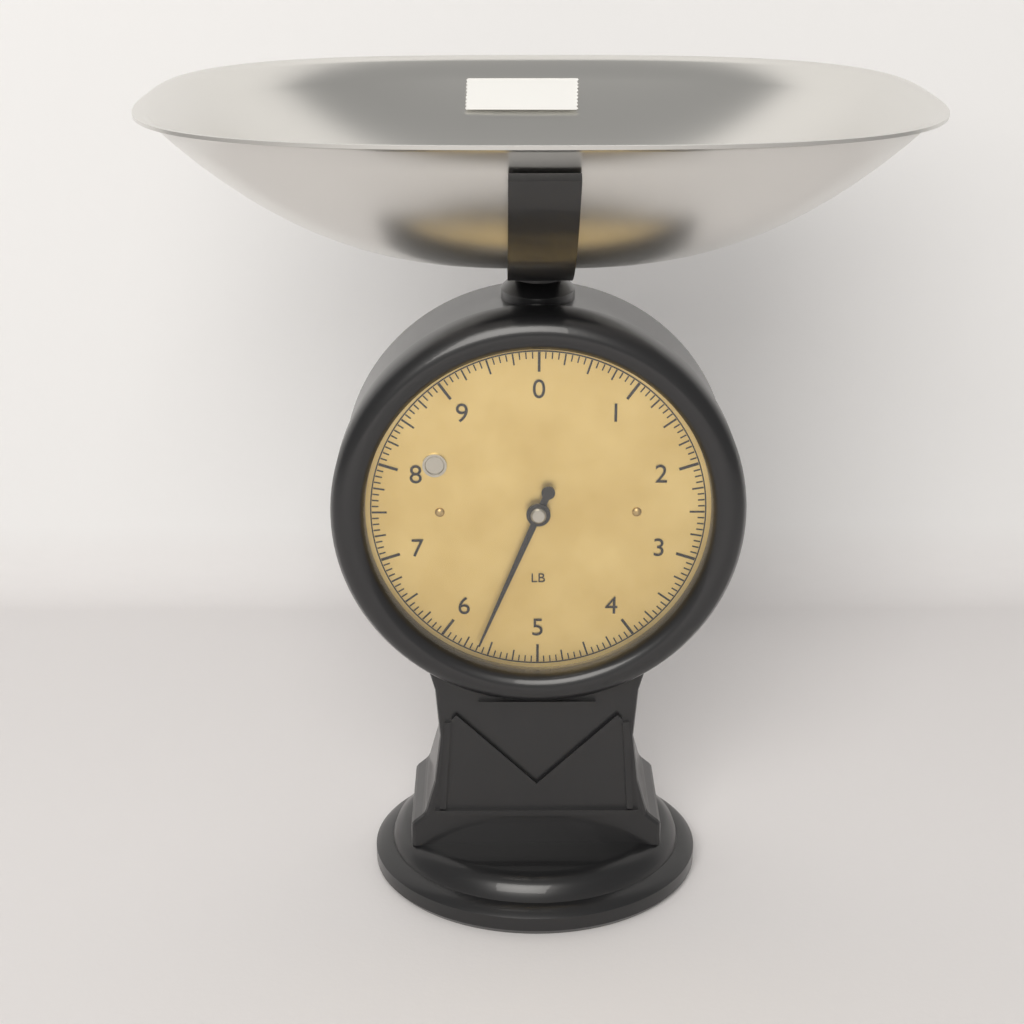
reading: 5.6250 lb
